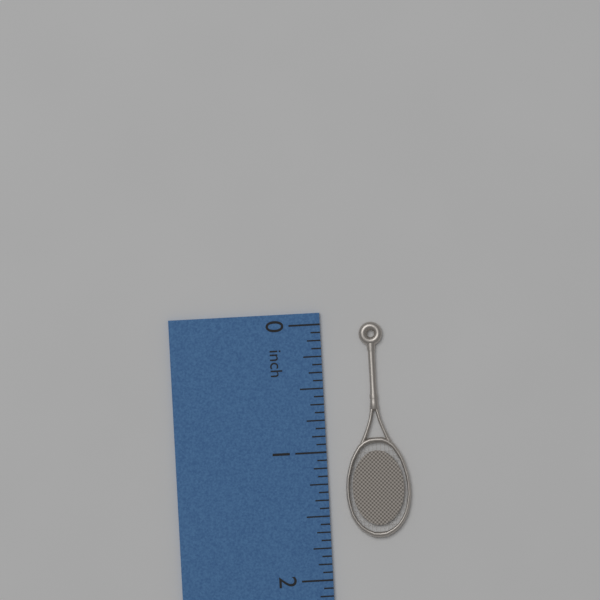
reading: 1.6875 inch
